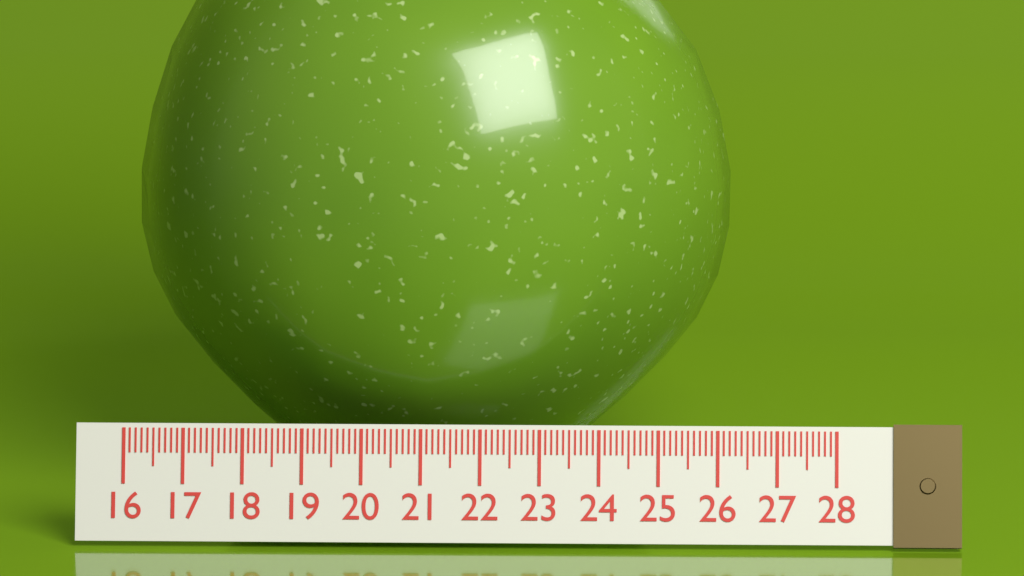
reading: 26.2 (no unit)
